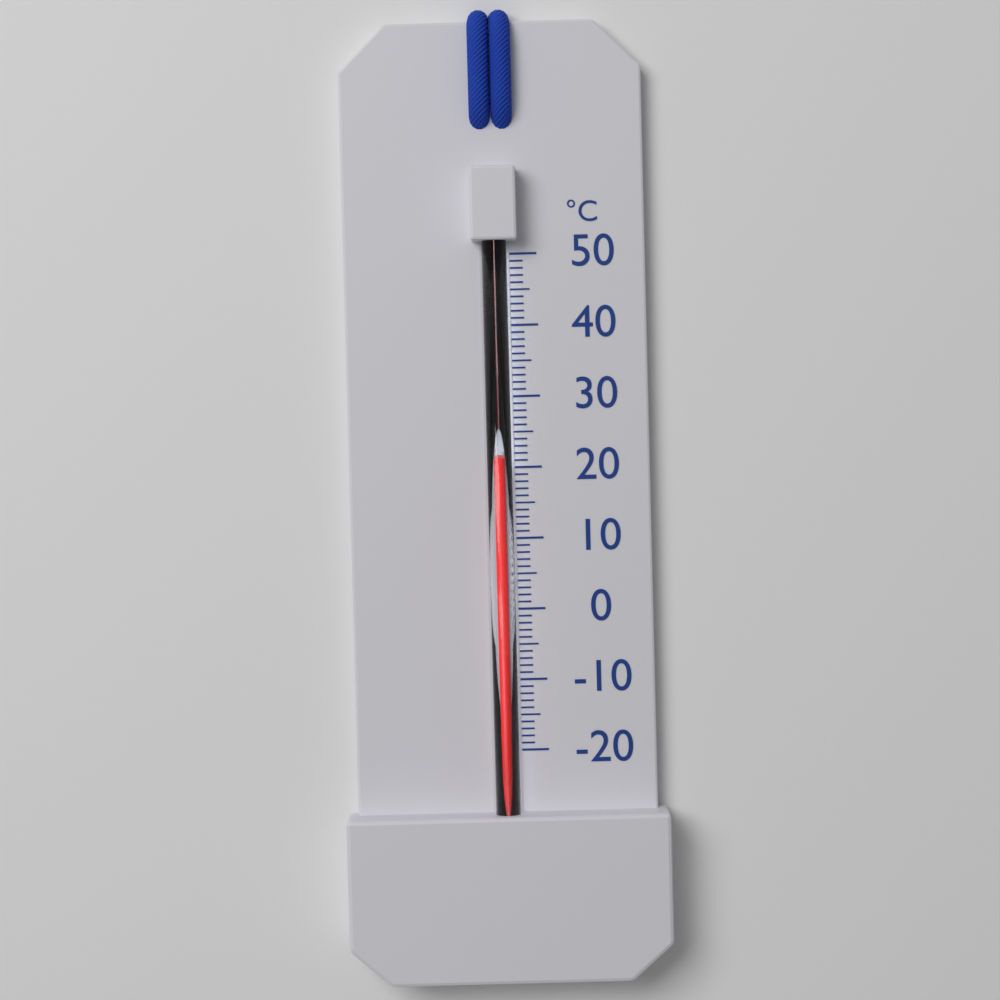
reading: 21 °C
